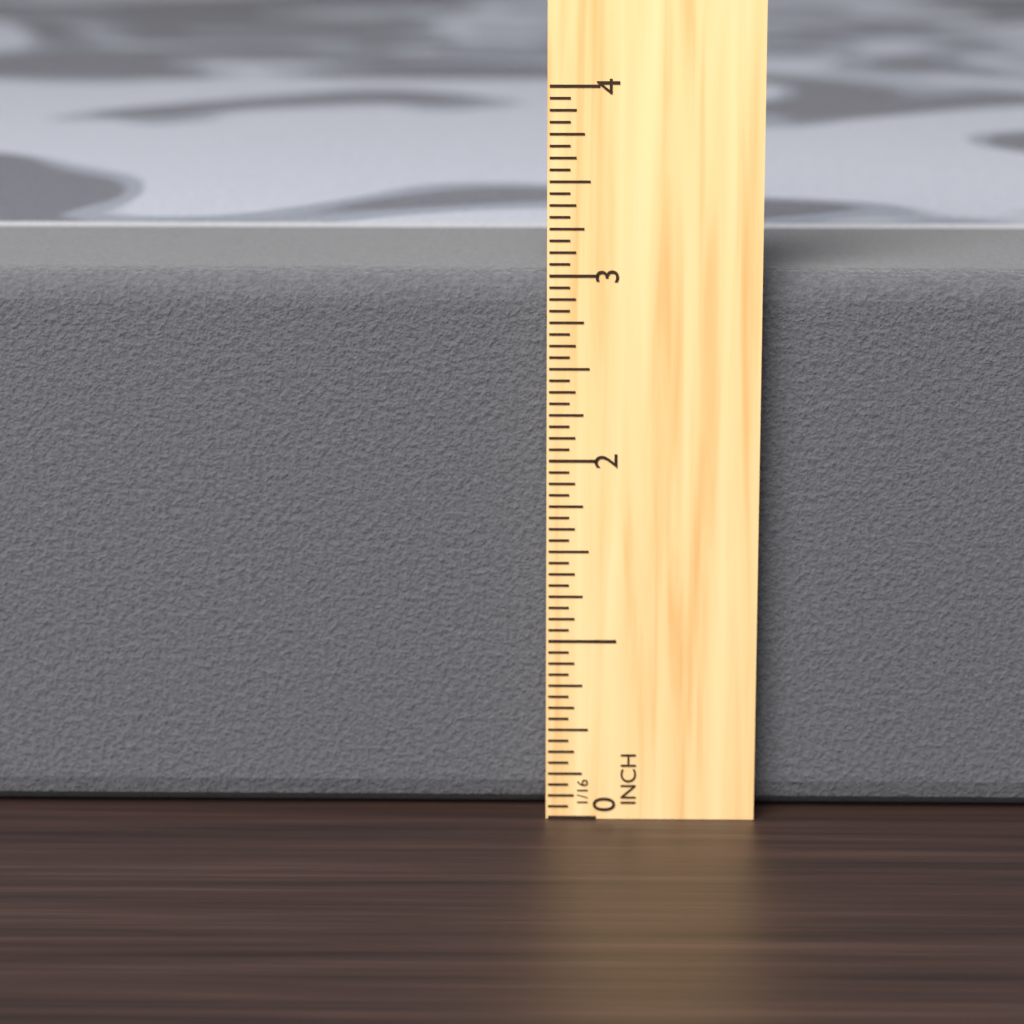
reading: 3.0000 in
